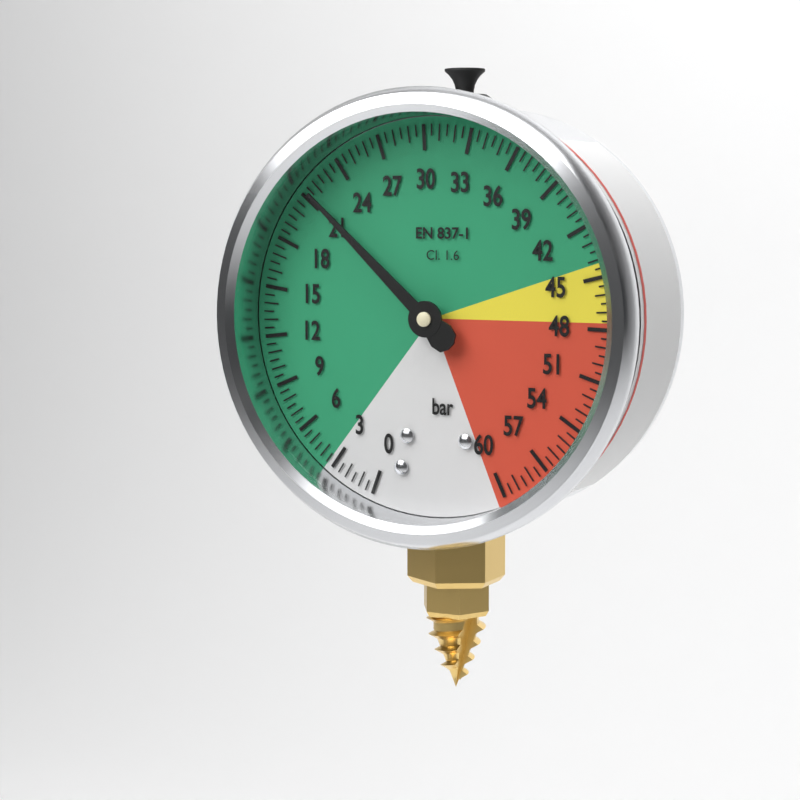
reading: 21.5 bar
